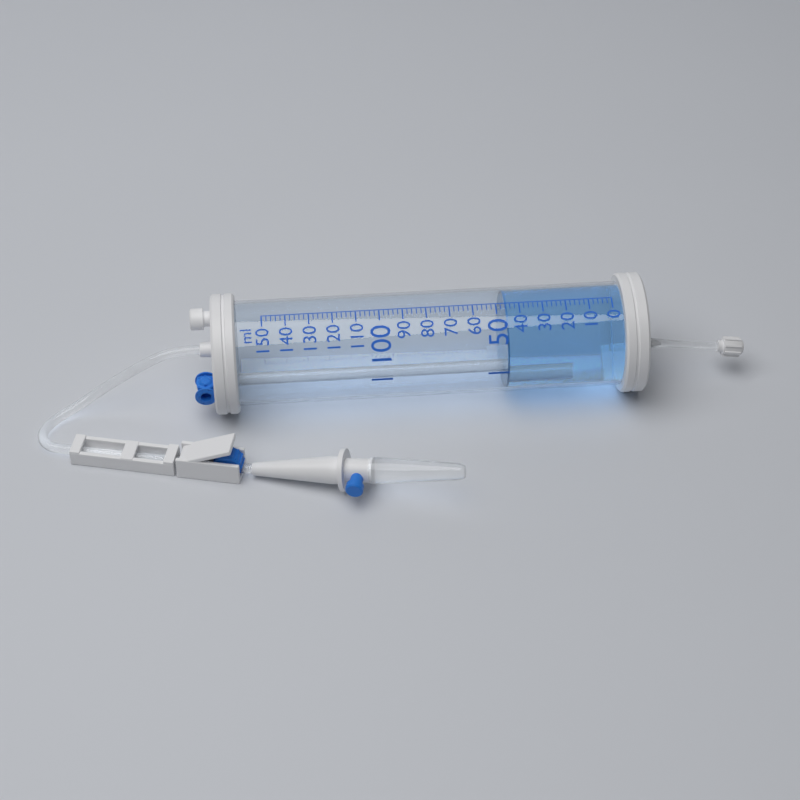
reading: 46 ml
